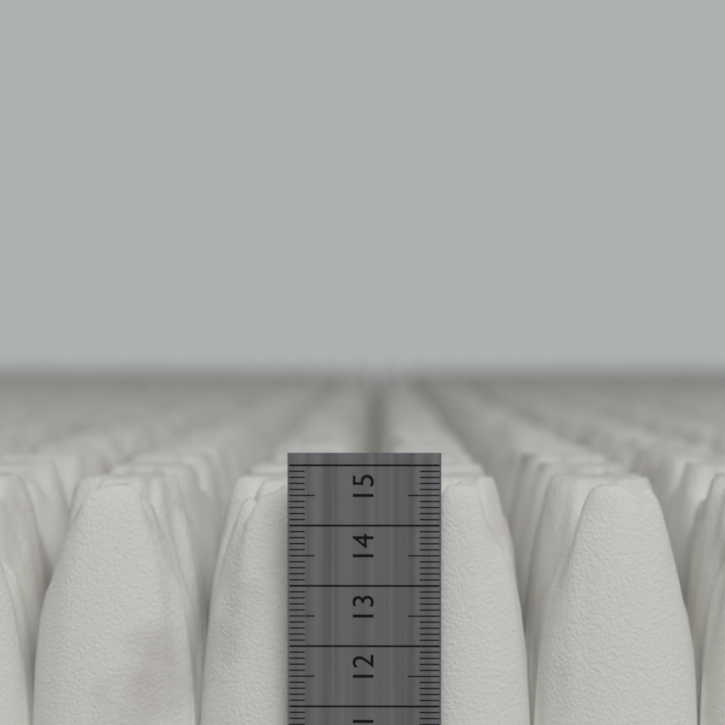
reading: 14.6 cm
